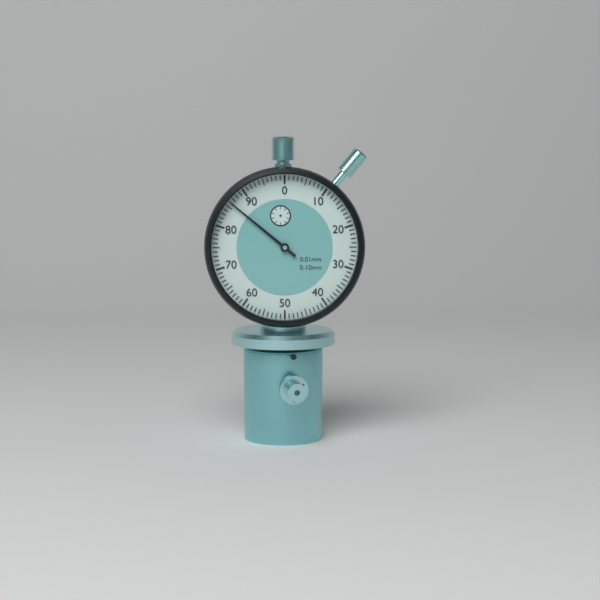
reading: 0.86 mm
